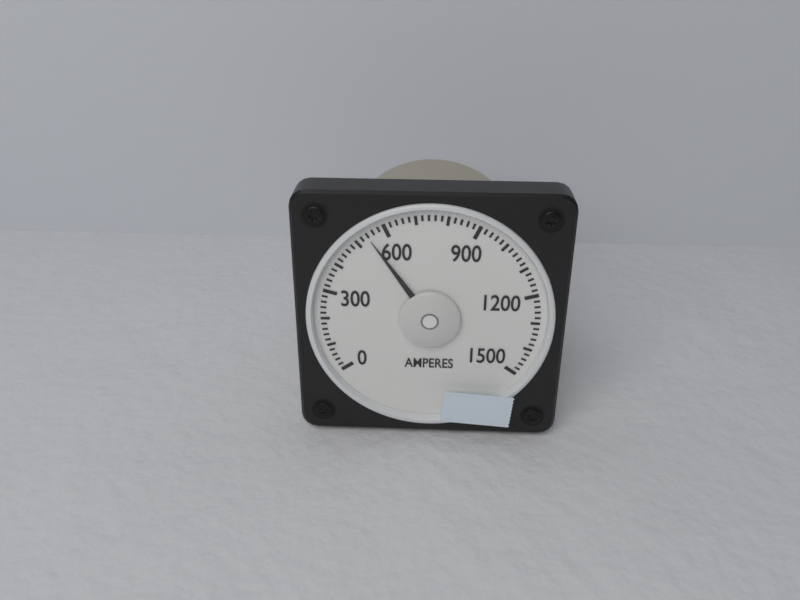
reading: 540 A
